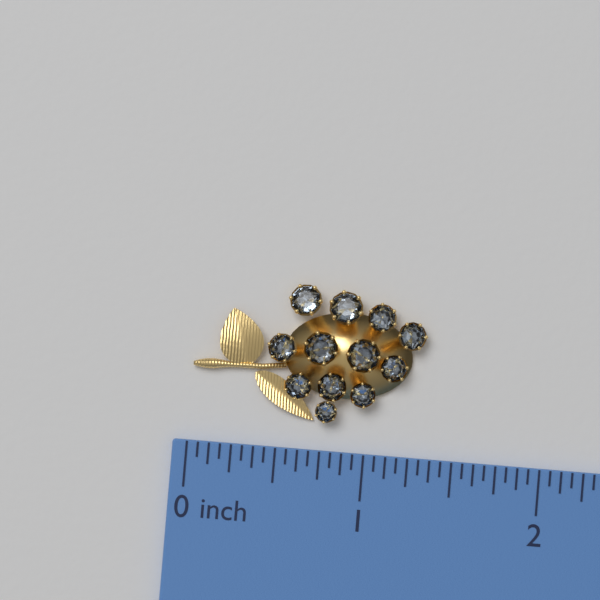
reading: 1.3125 inch
